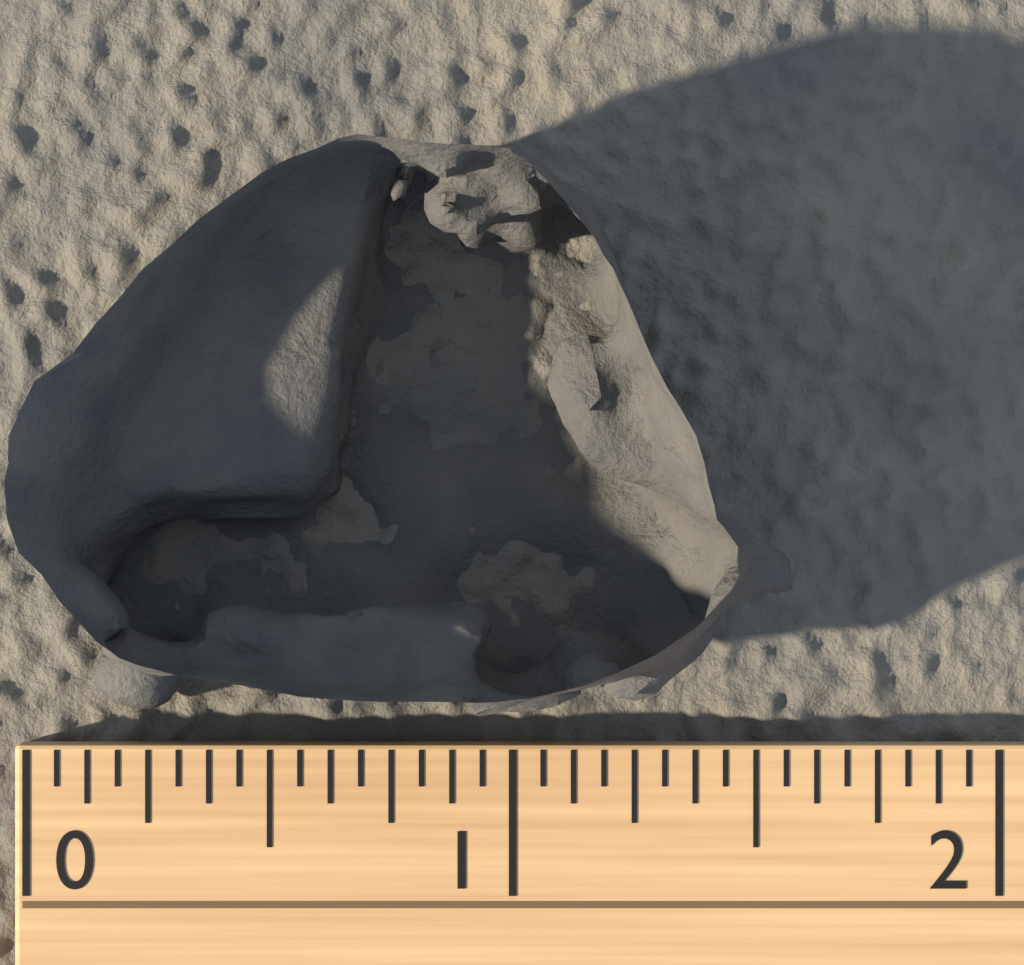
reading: 1.5600 (no unit)
